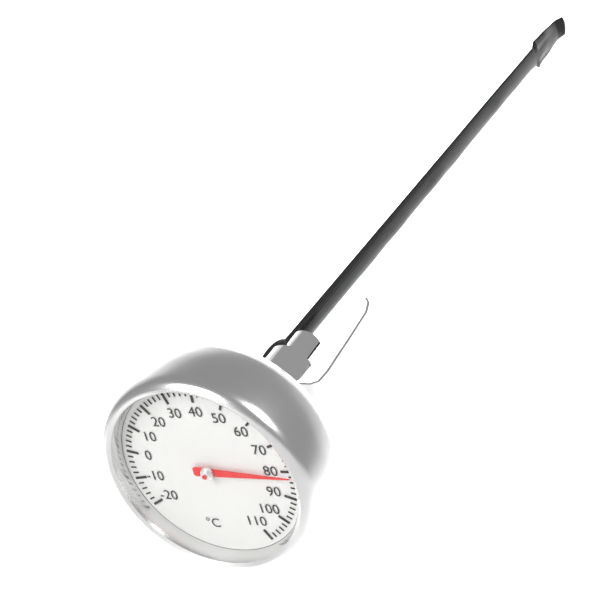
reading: 82 °C
